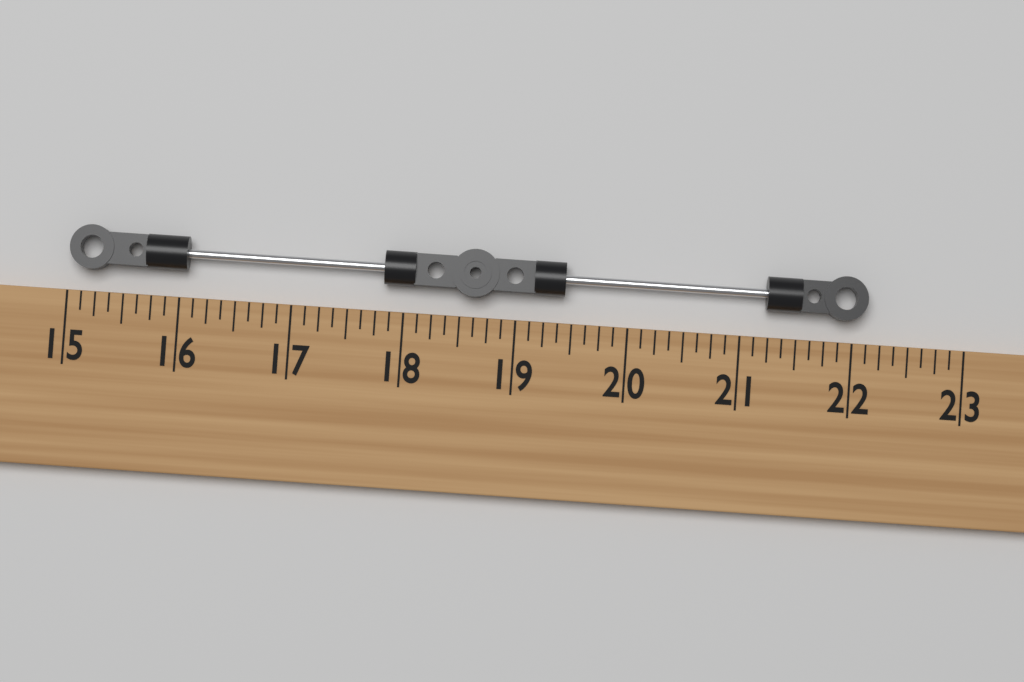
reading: 22.125 (no unit)
